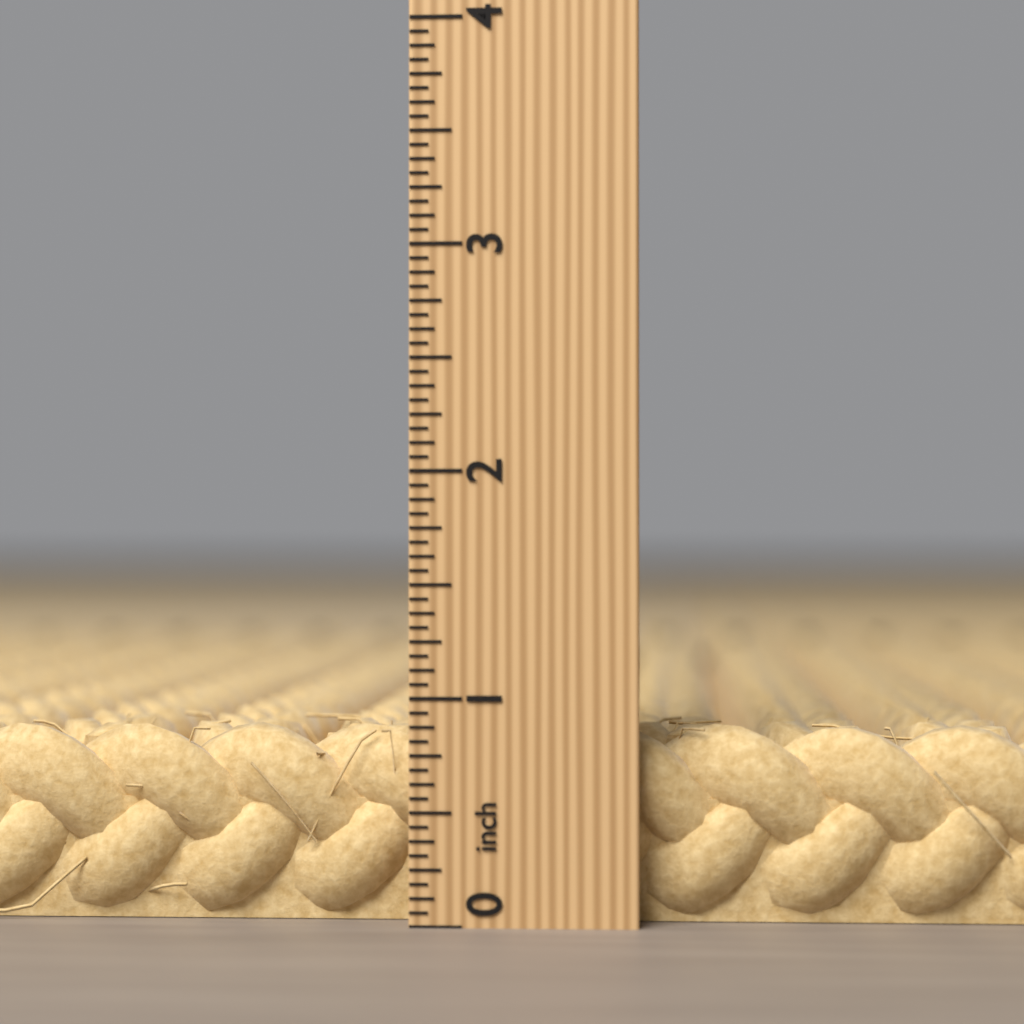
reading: 0.8750 inch
